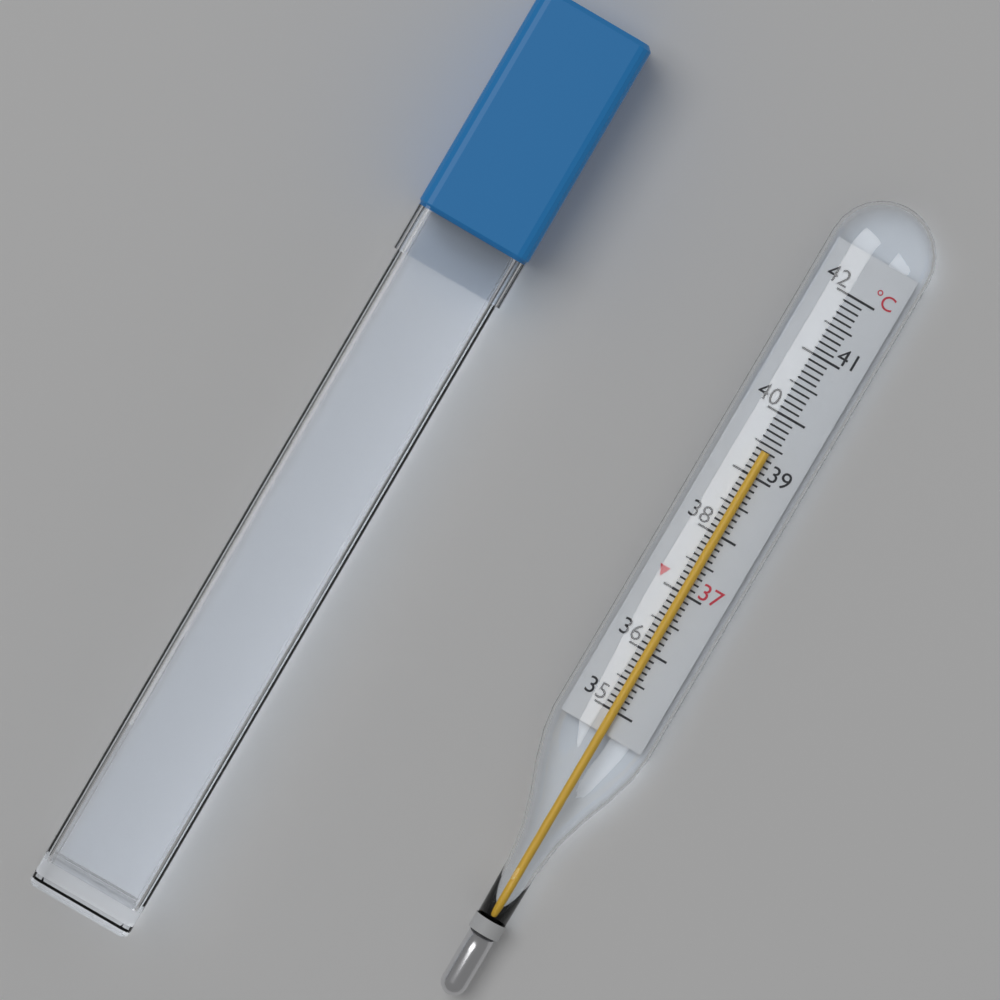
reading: 39.4 °C
